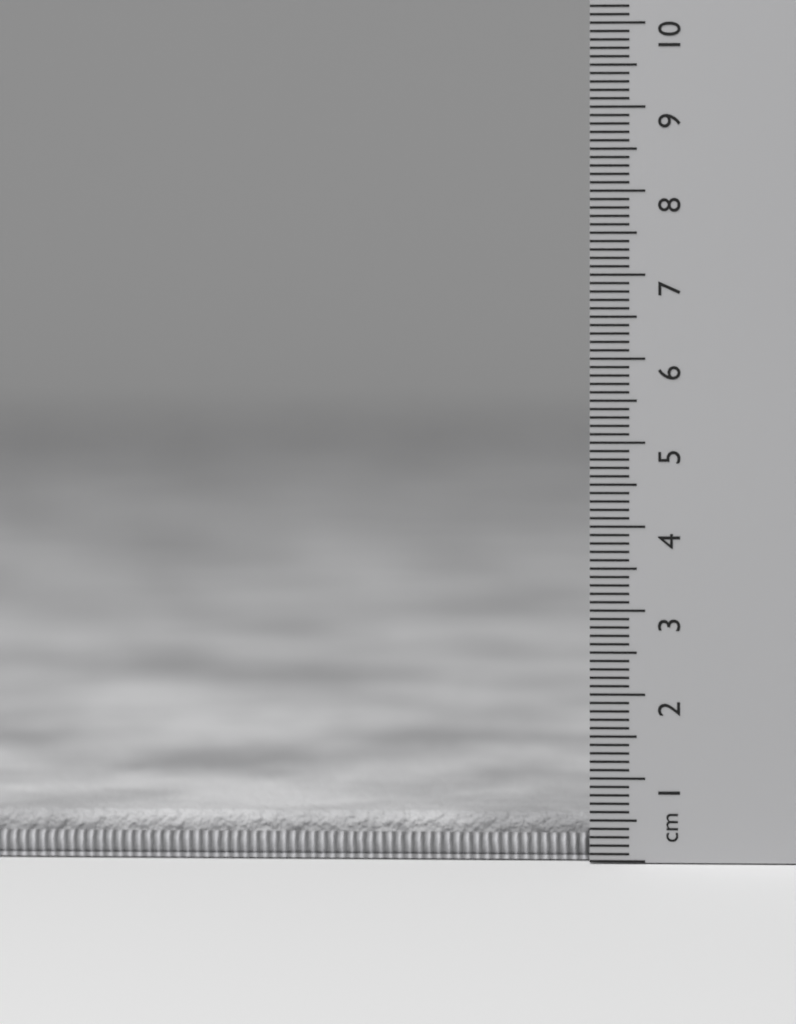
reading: 0.5 cm
